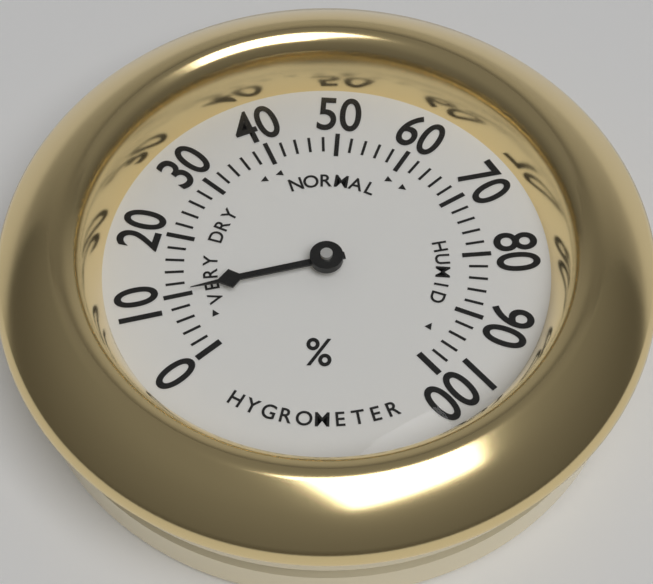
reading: 10 %
